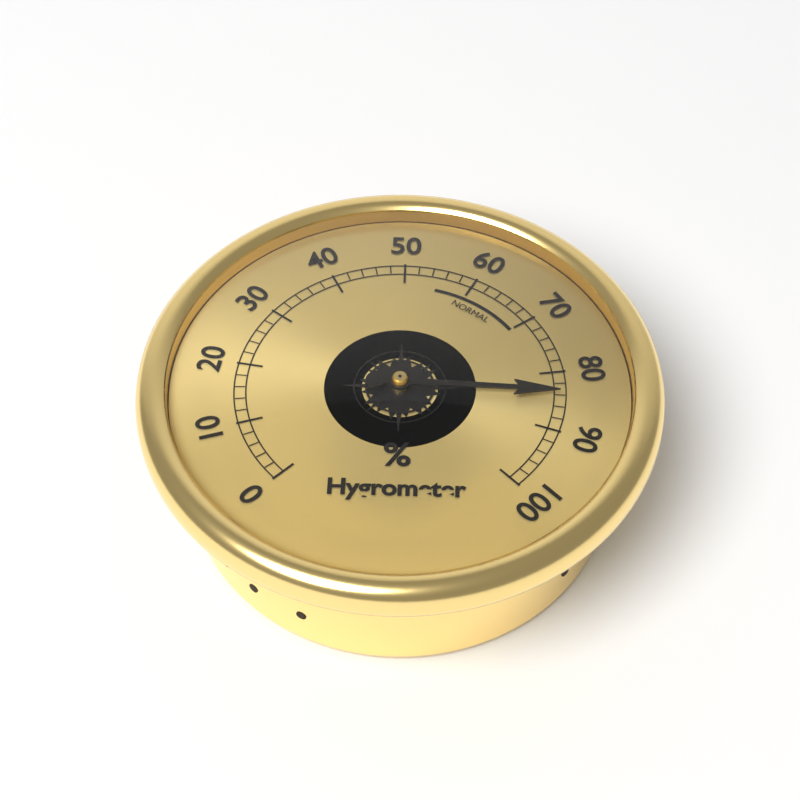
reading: 84 %
